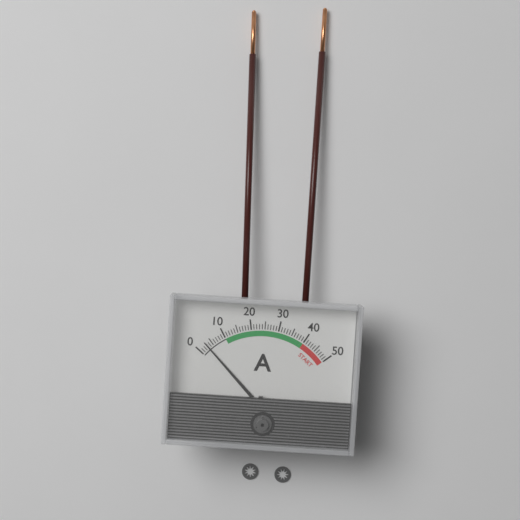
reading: 3 A
